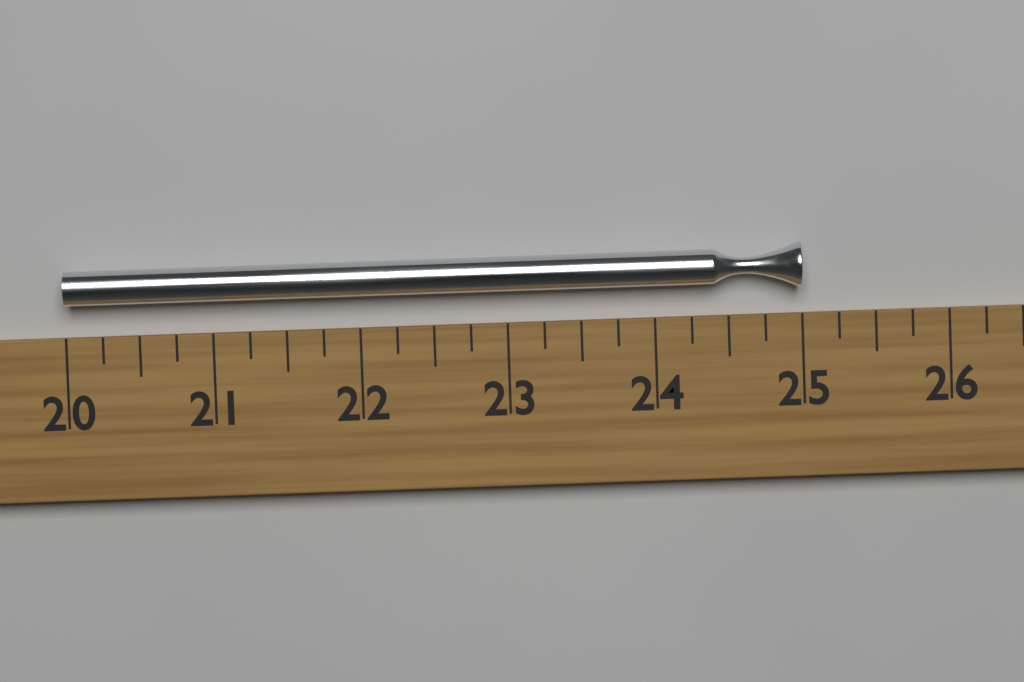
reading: 25.00 (no unit)
